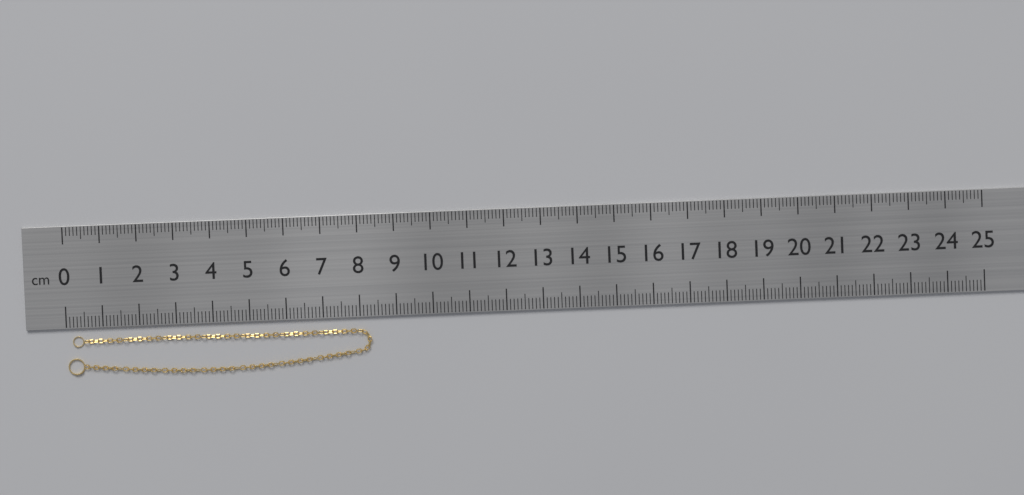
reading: 8.3 cm
